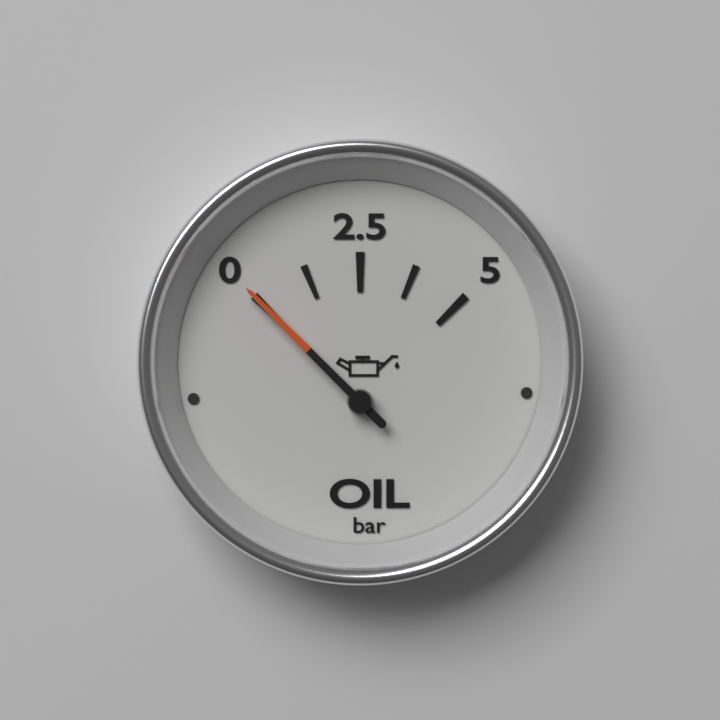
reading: 0.00 bar
